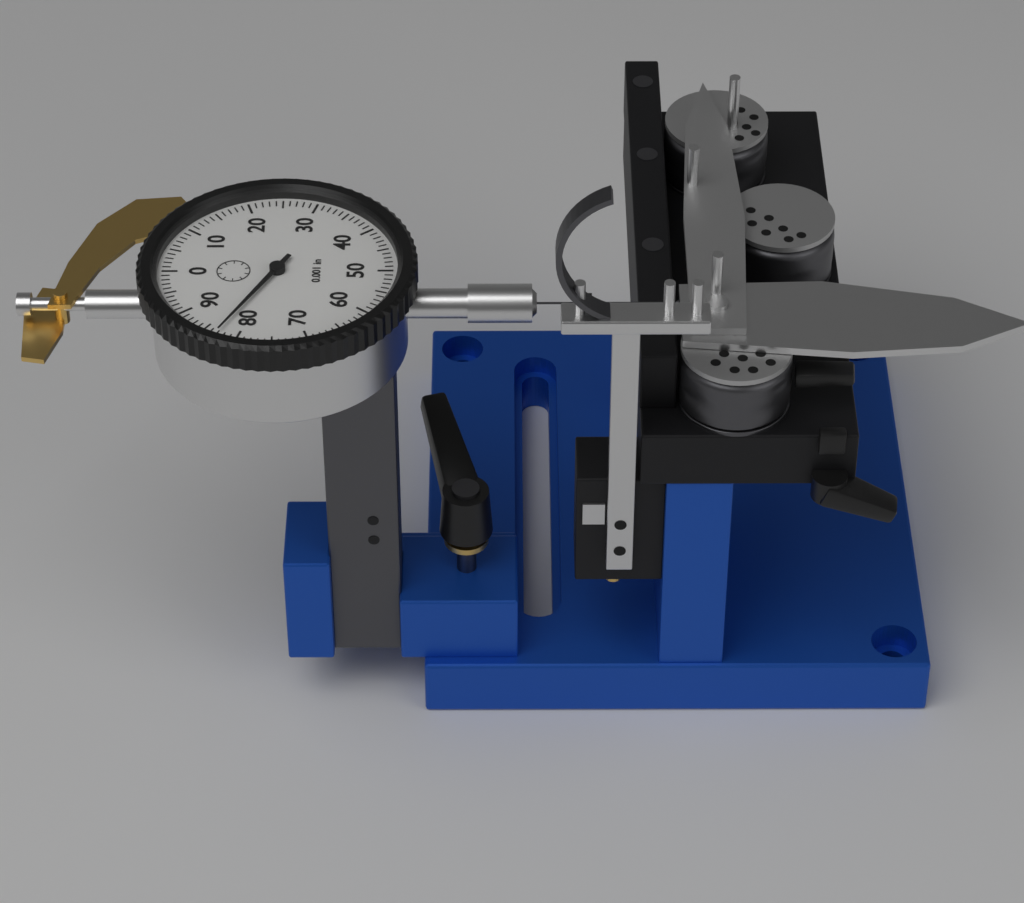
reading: 0.083 in
